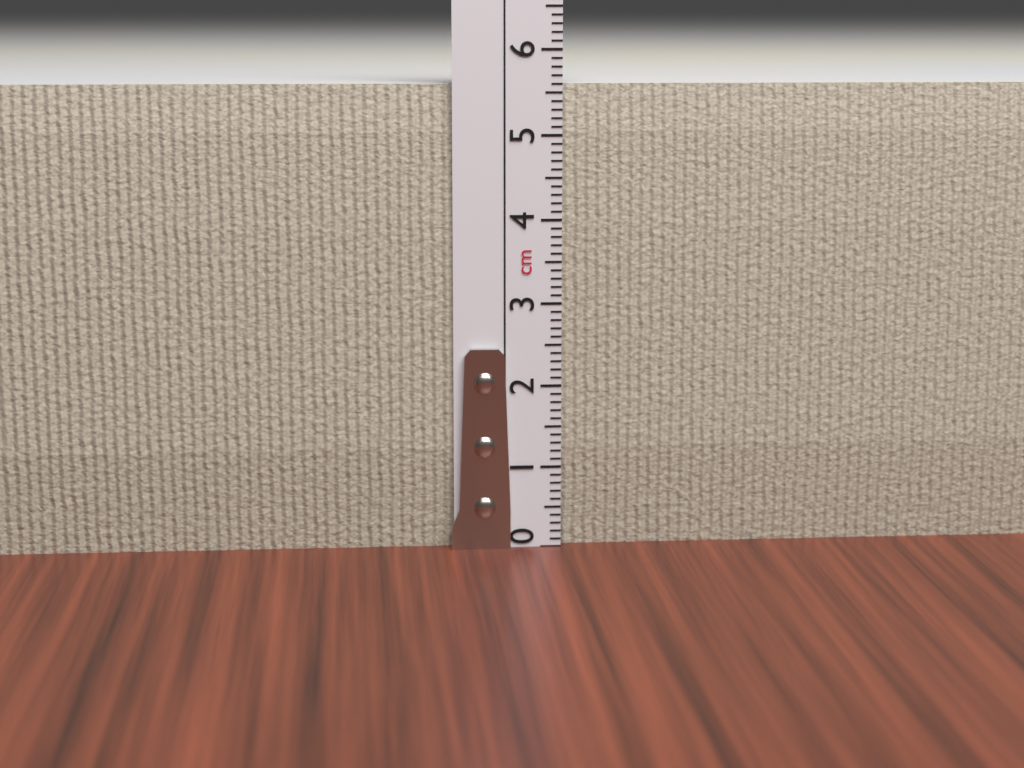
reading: 5.6 cm
